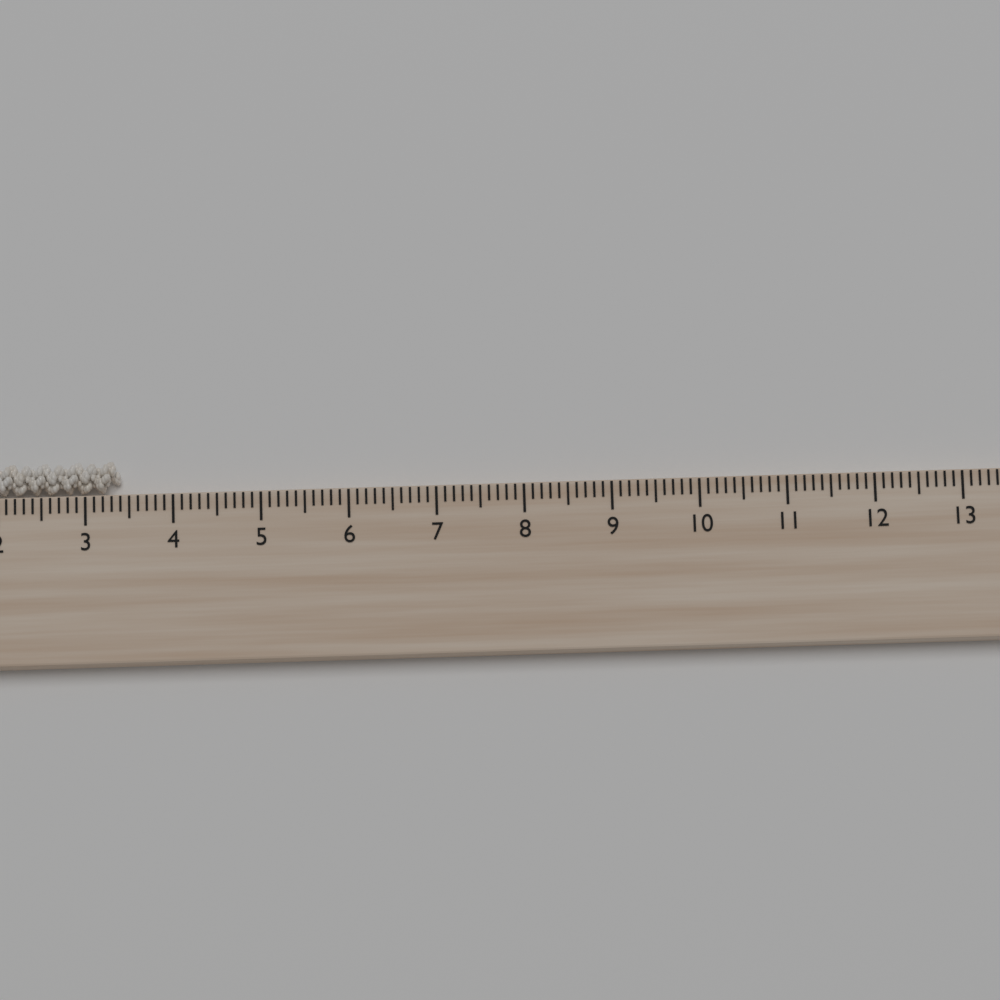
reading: 3.4 cm
